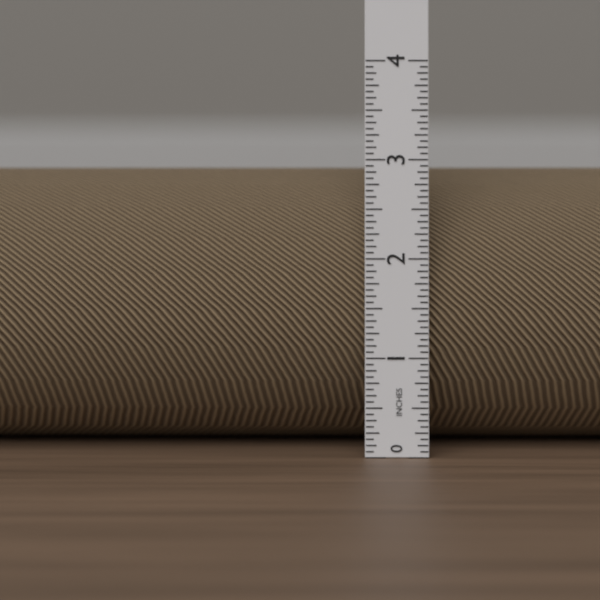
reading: 2.9375 in
